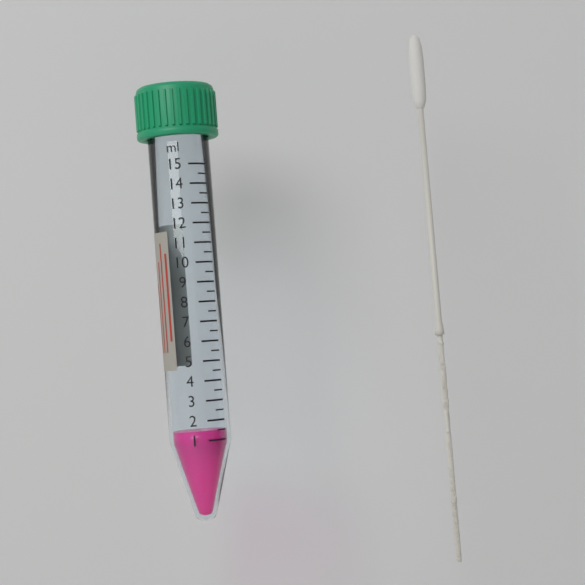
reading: 1.5 ml
